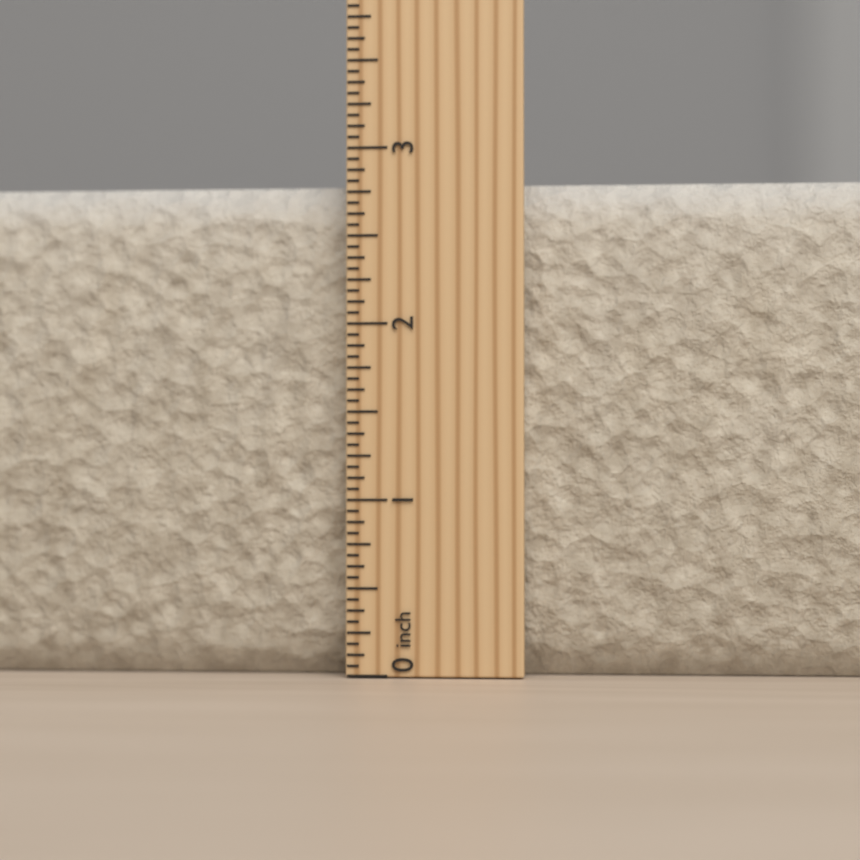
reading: 2.8125 inch
